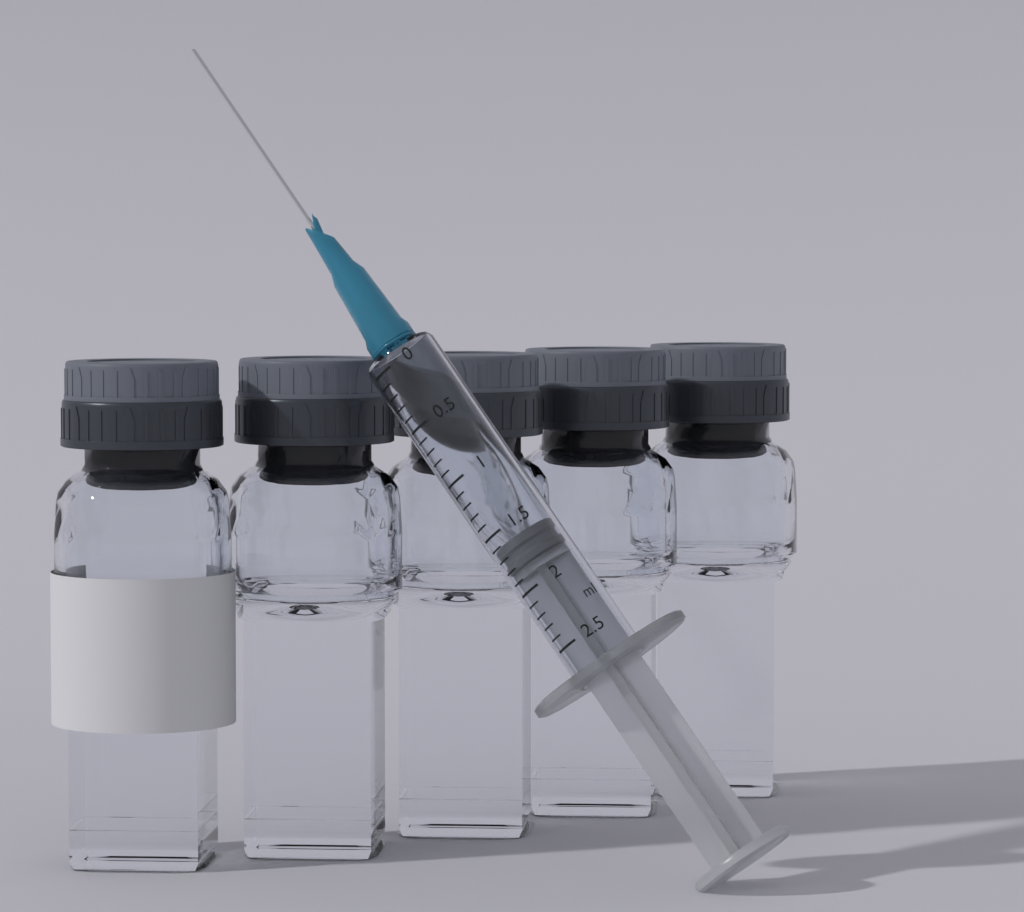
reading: 1.6 ml
